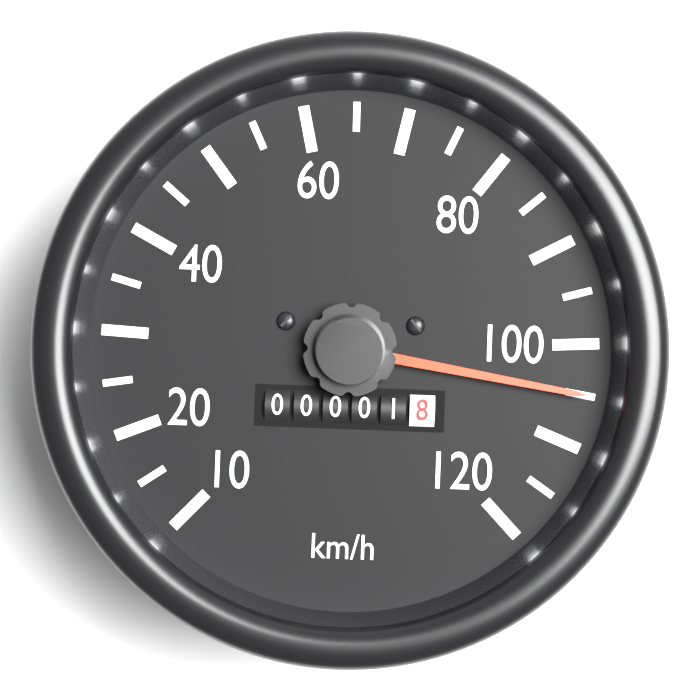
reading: 105 km/h
